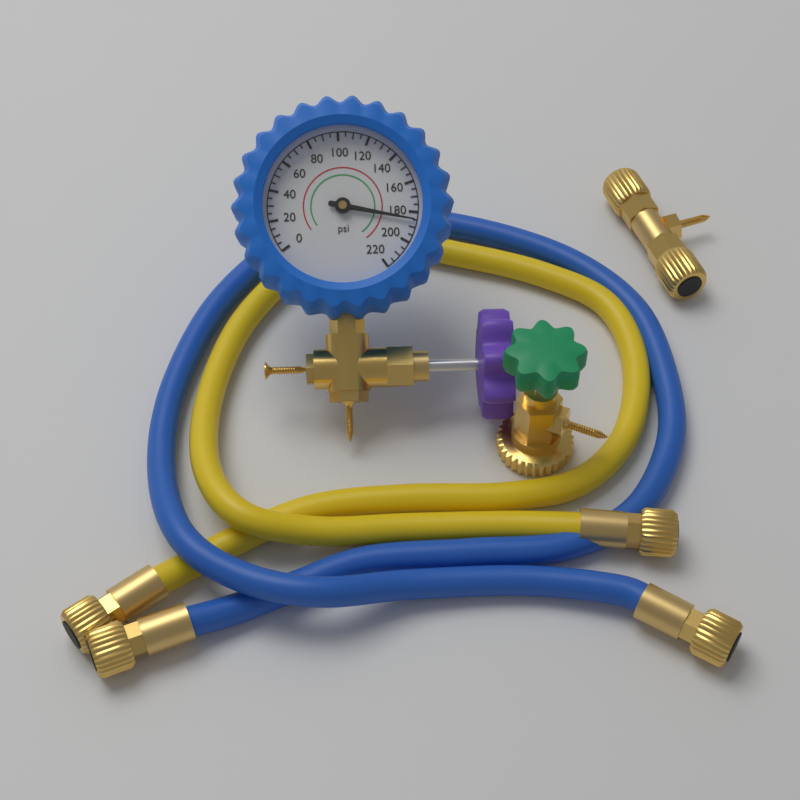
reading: 185 psi
